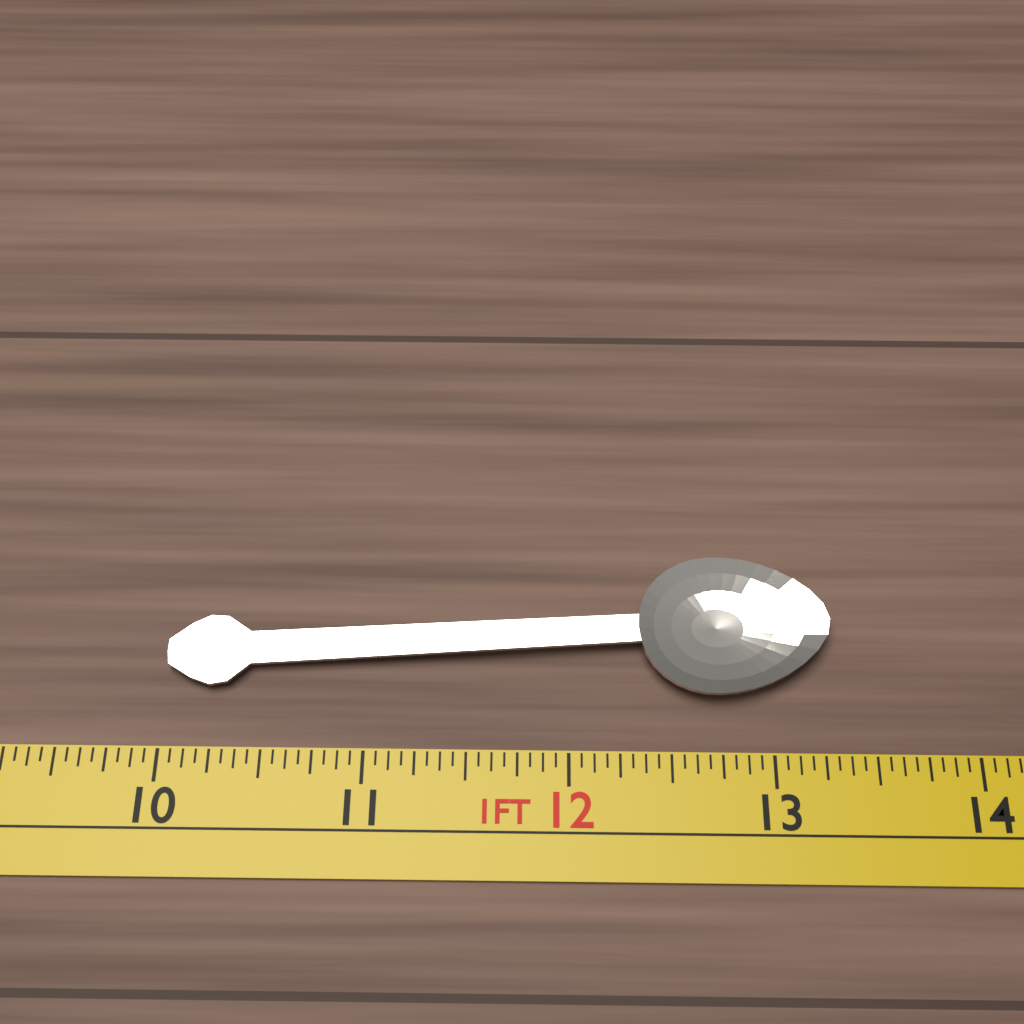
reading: 13.3125 in
